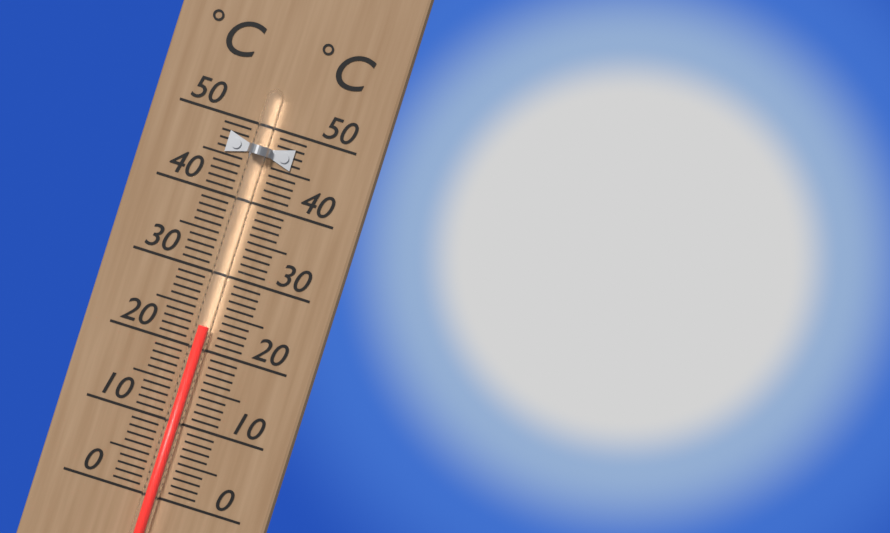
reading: 23 °C
